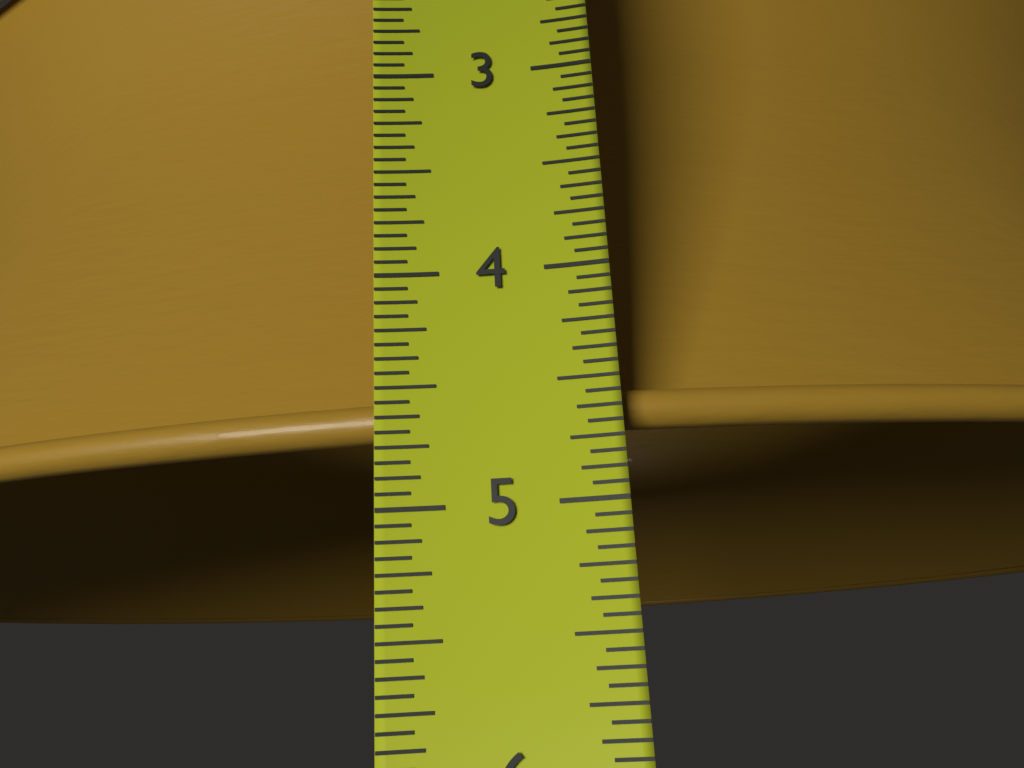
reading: 4.6875 in
